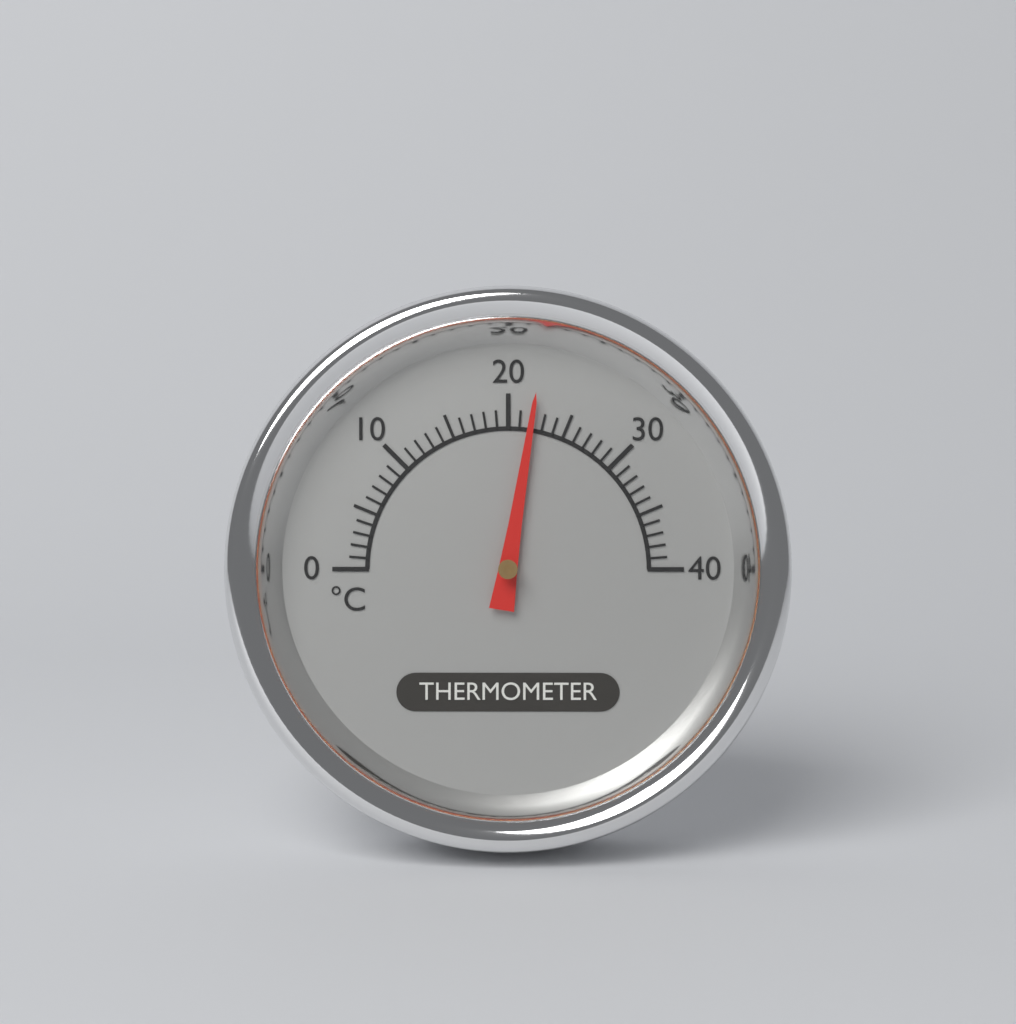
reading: 22 °C
